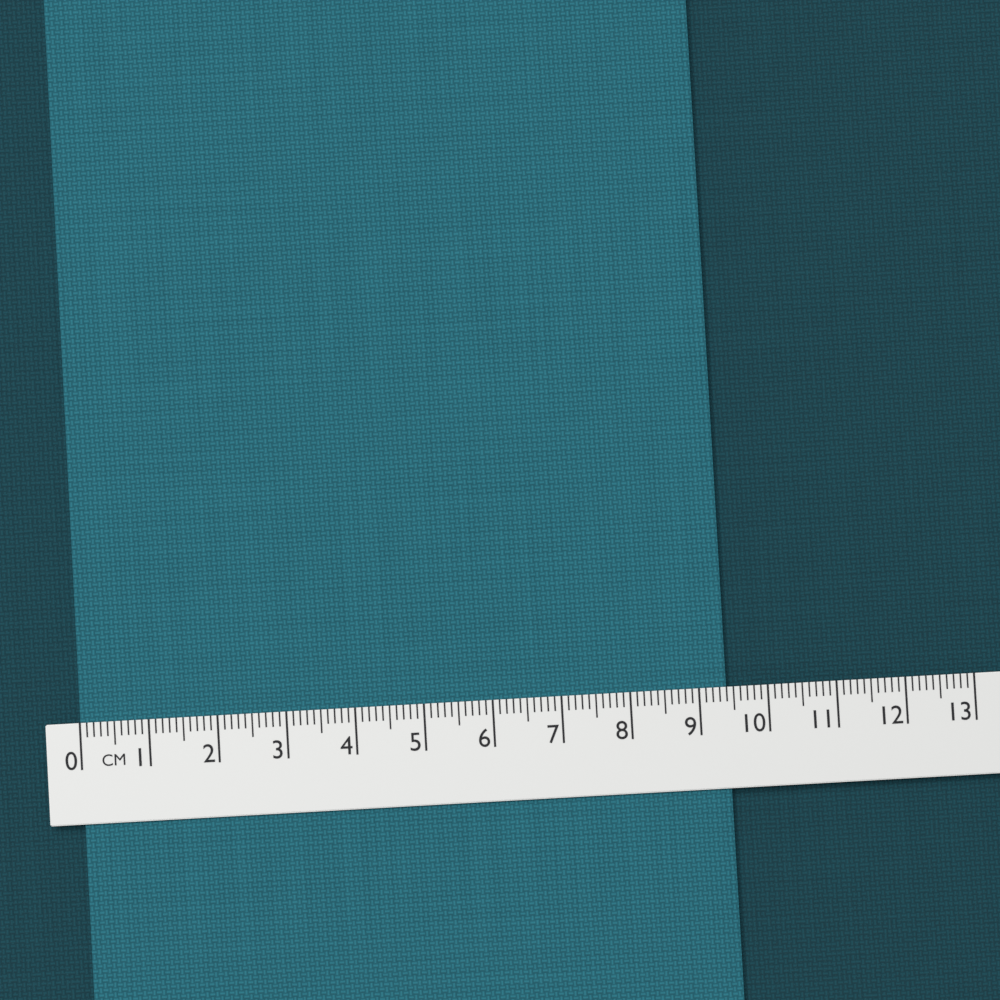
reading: 9.4 cm
